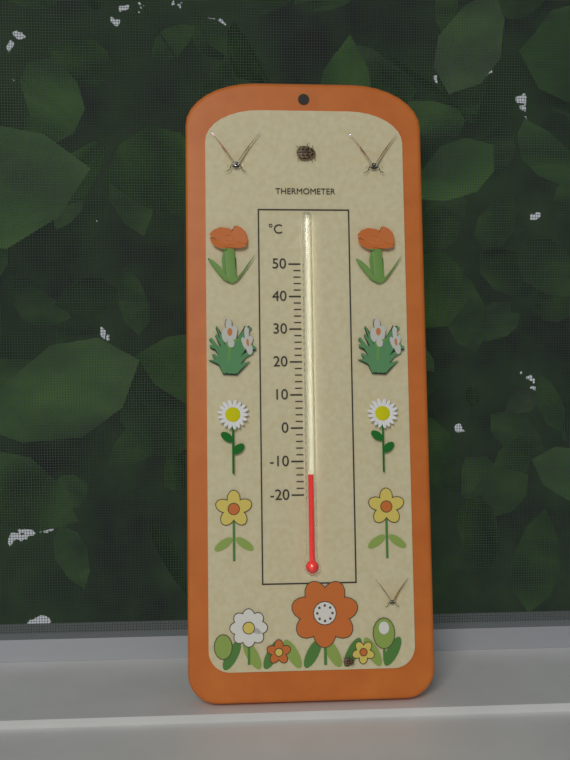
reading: -14 °C
